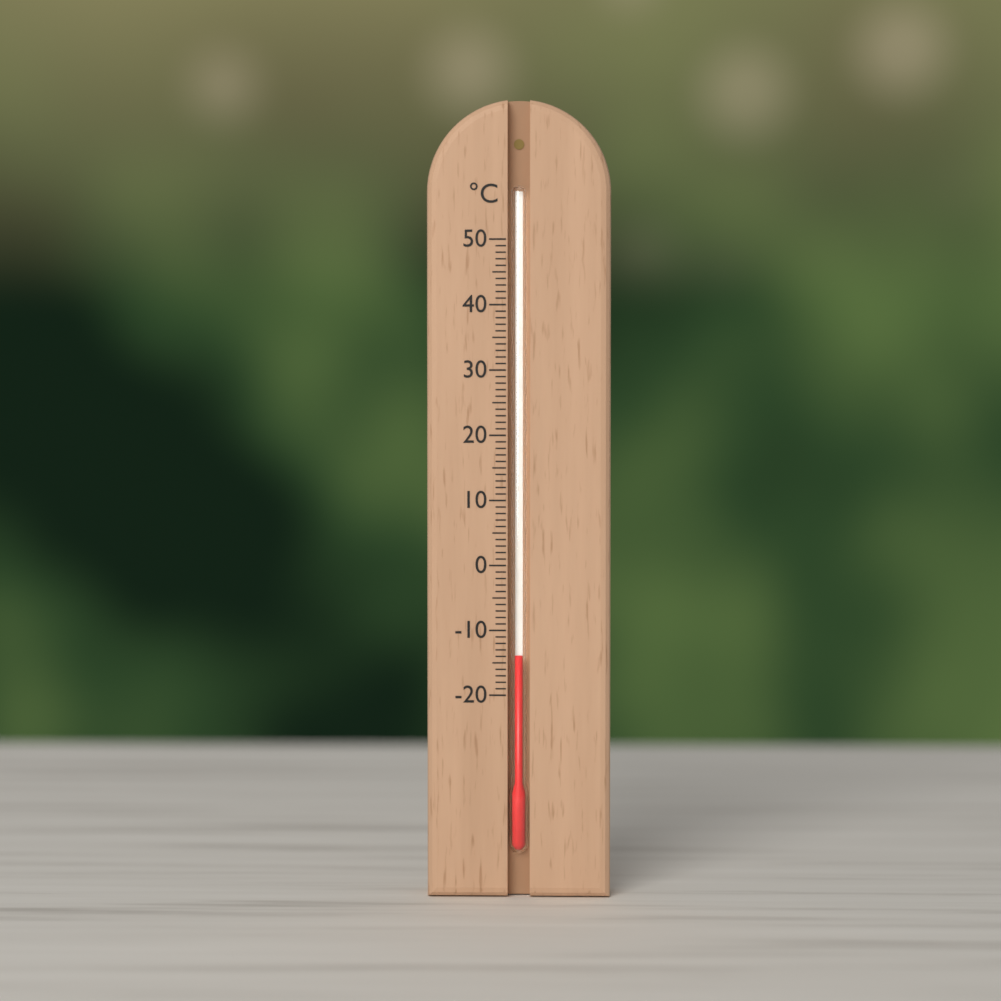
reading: -14 °C
